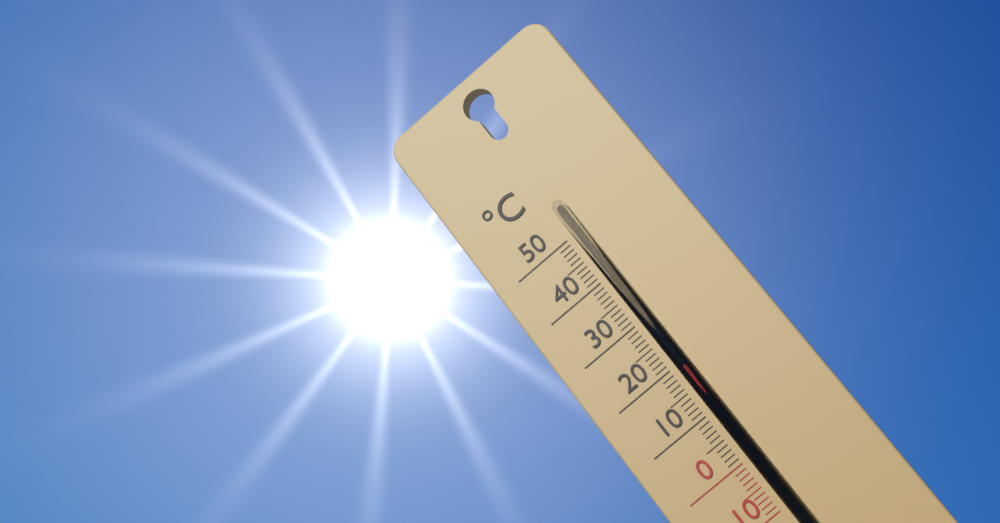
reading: 19 °C
